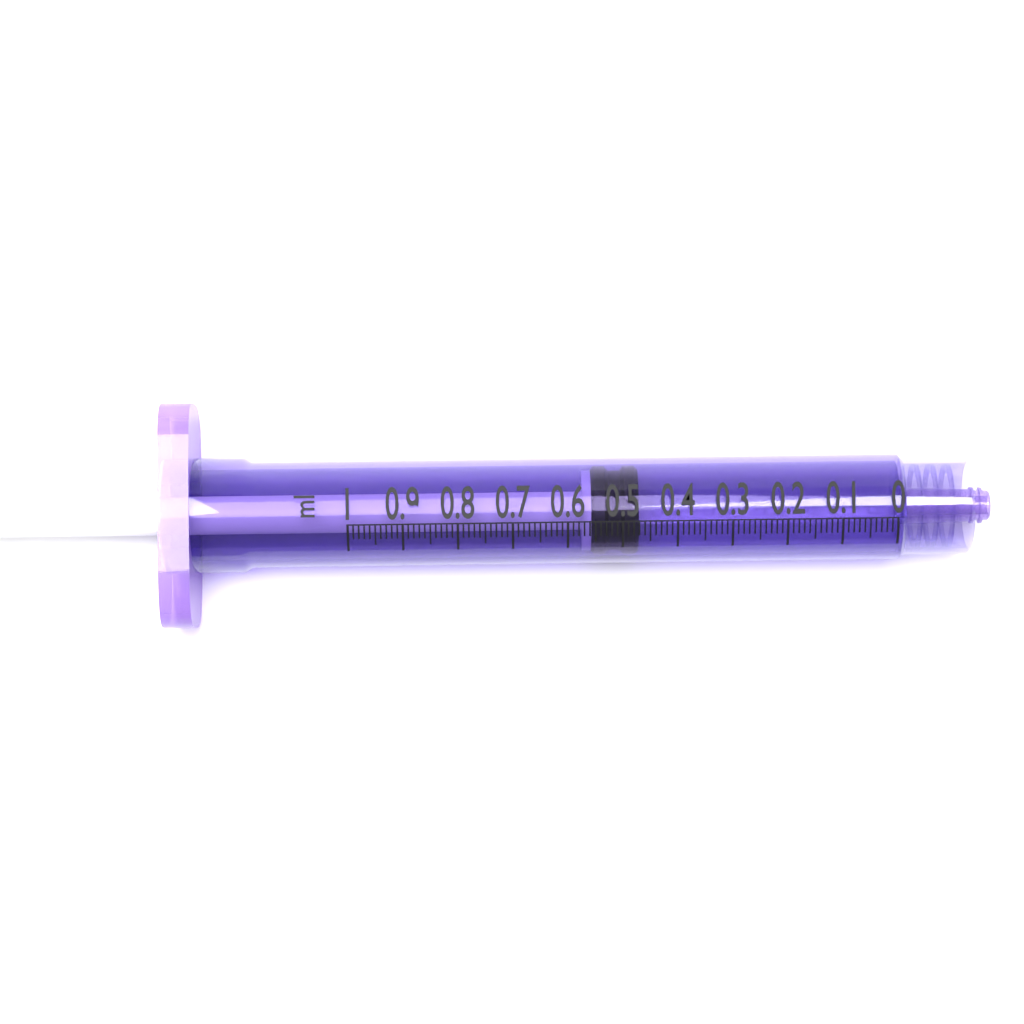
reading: 0.47 ml
